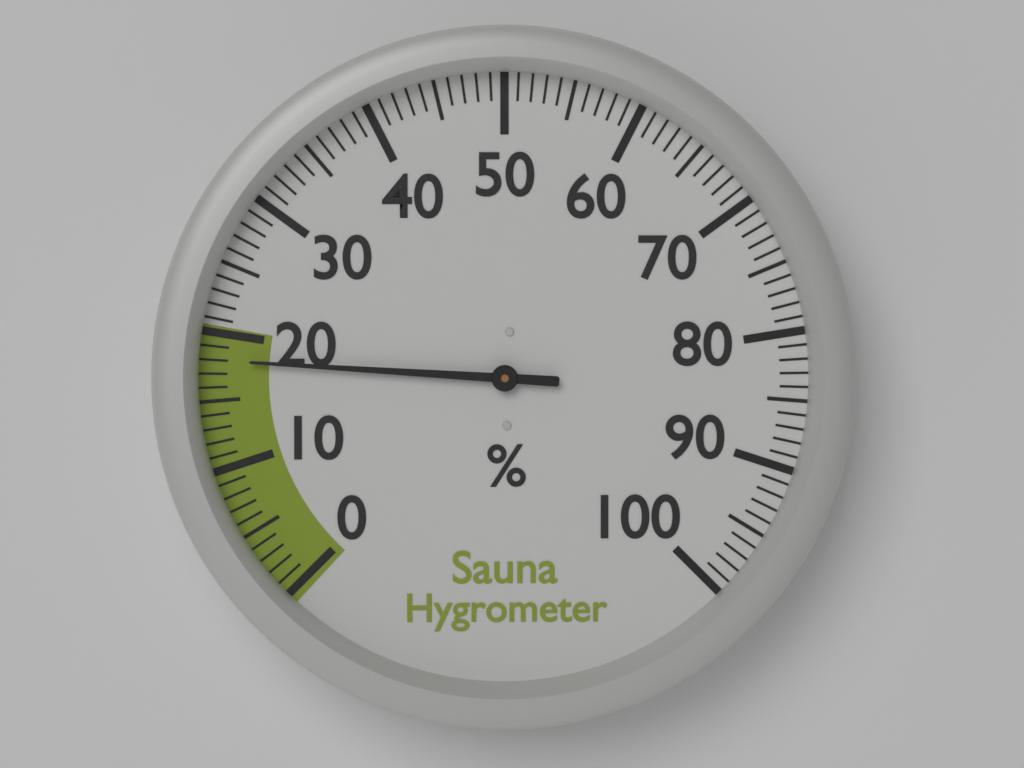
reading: 18 %
